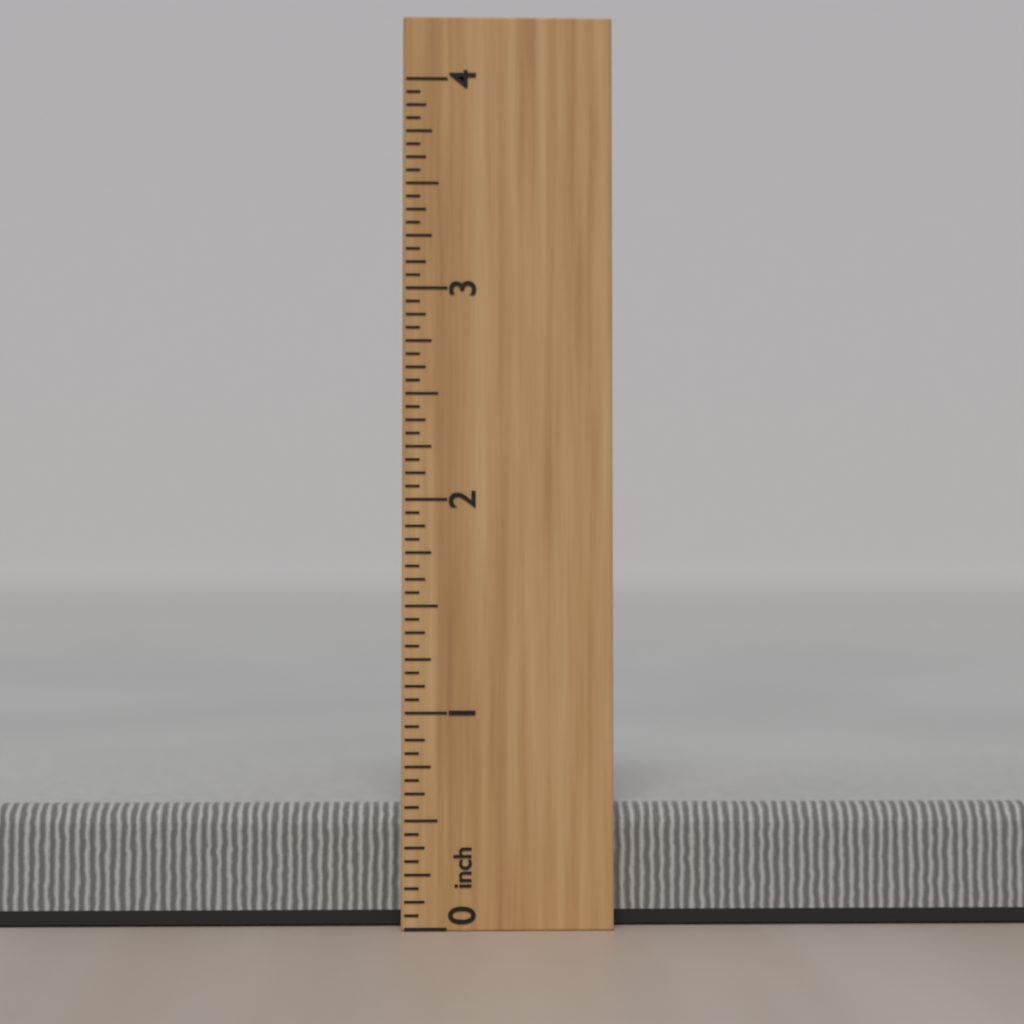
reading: 0.5625 inch
